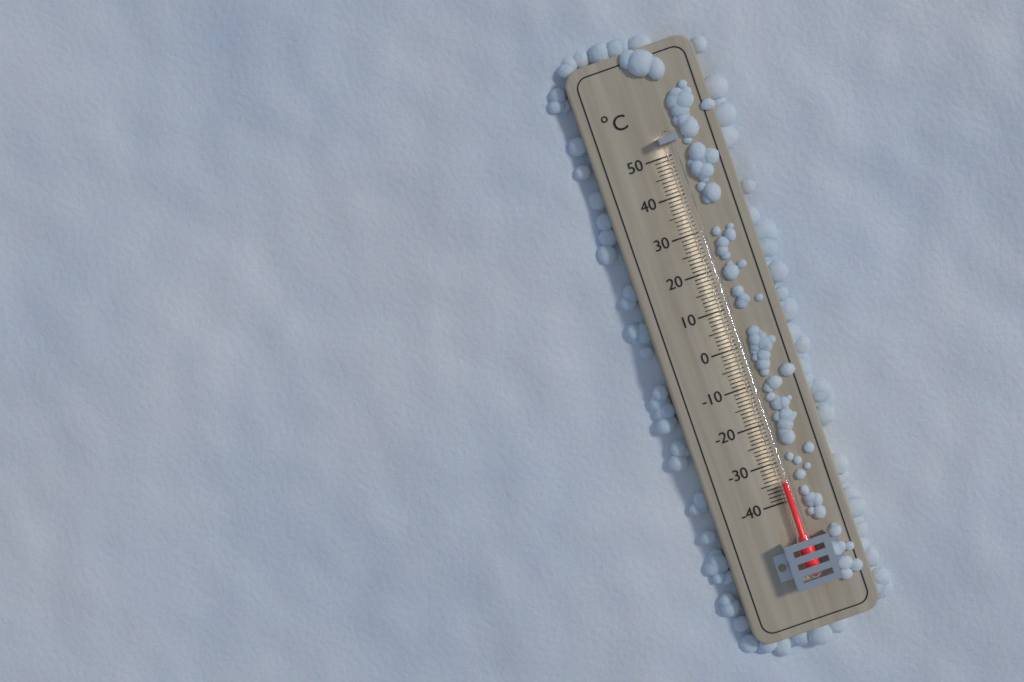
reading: -35 °C
